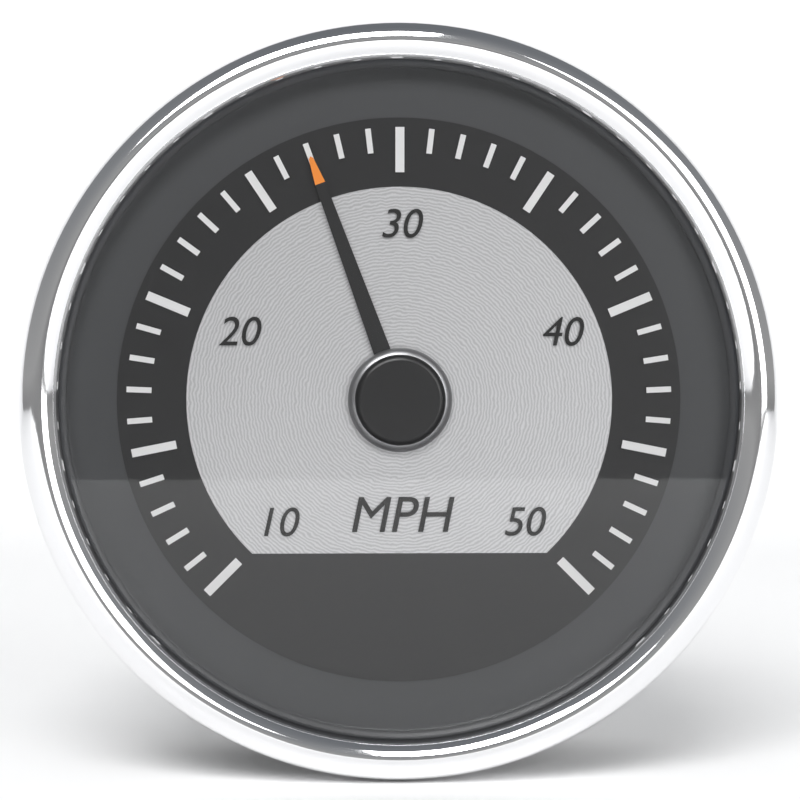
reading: 27 mph
